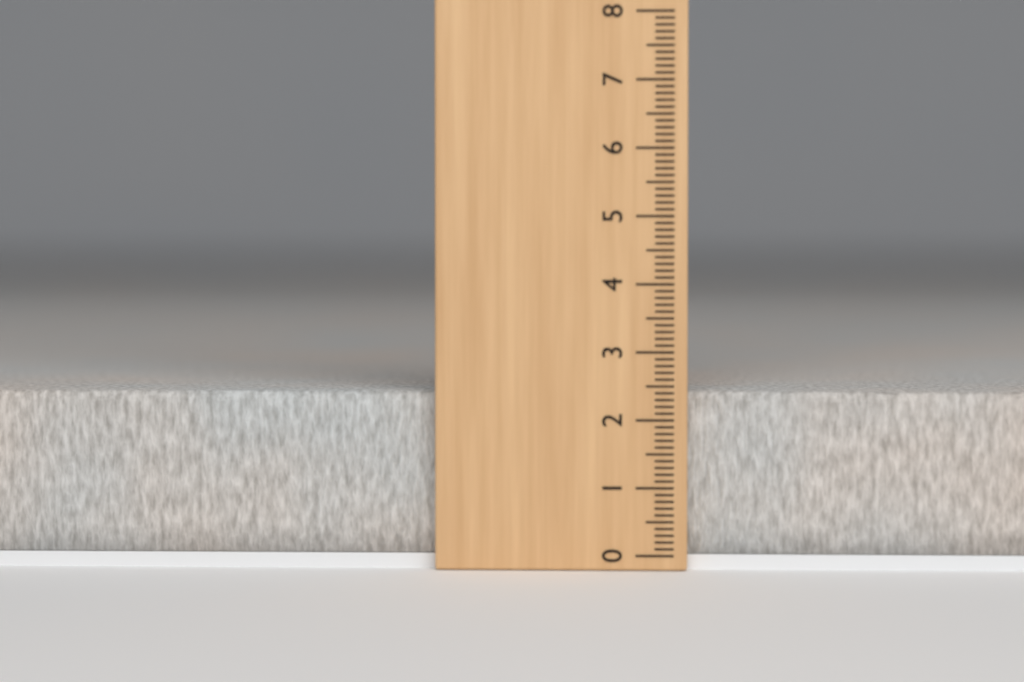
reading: 2.4 (no unit)
